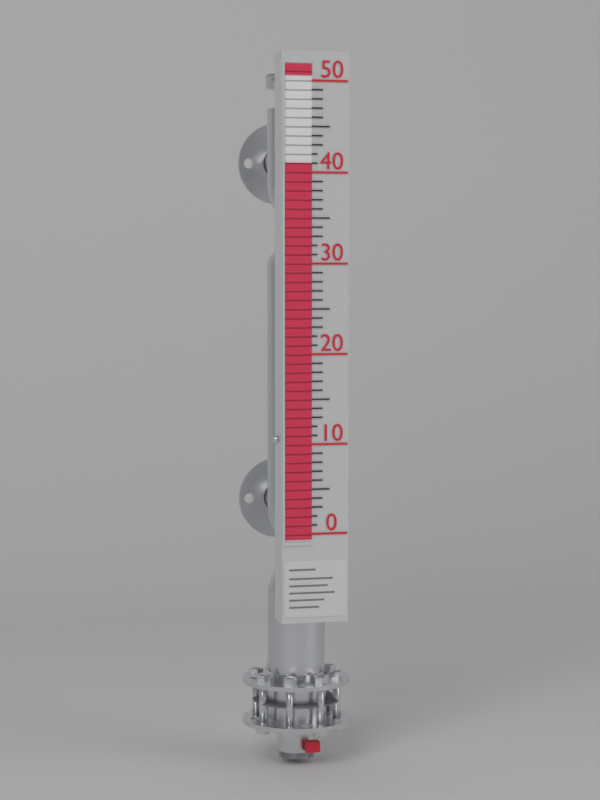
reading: 41 (no unit)
